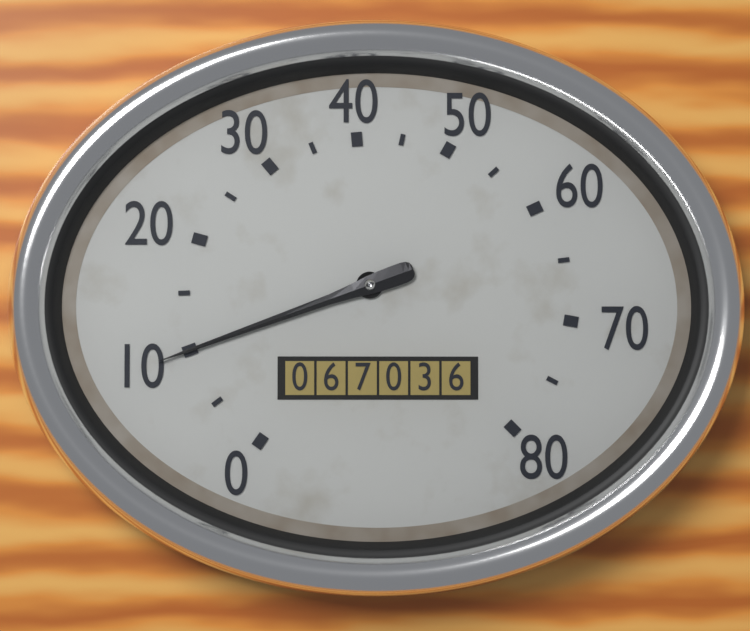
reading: 10 (no unit)
